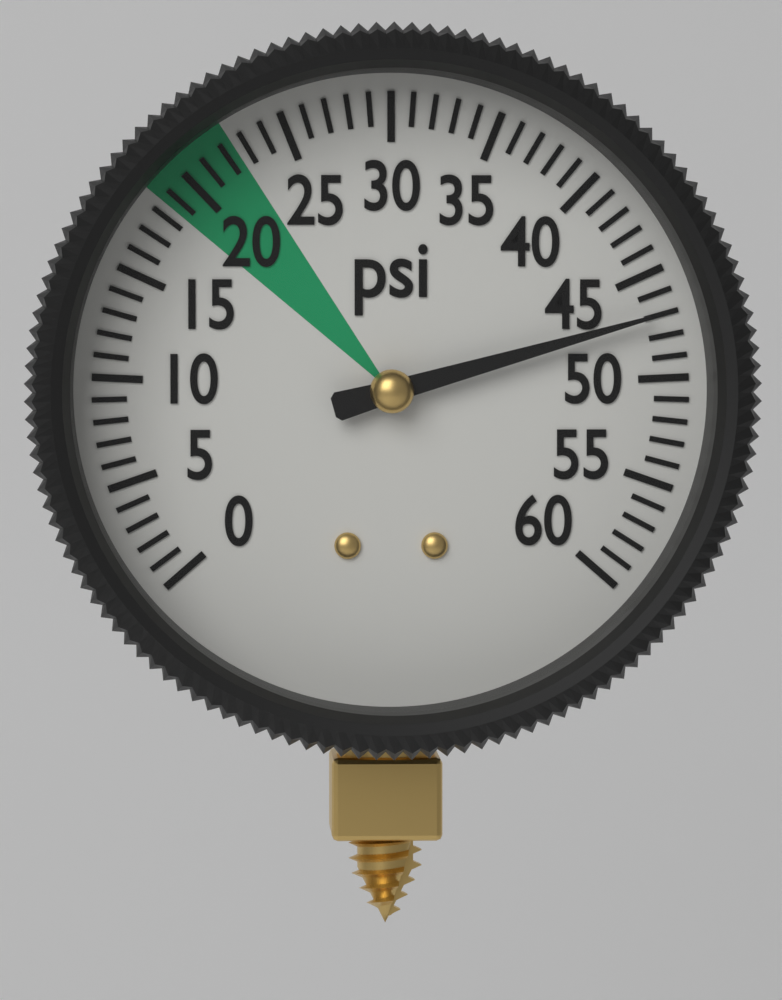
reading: 47 psi
